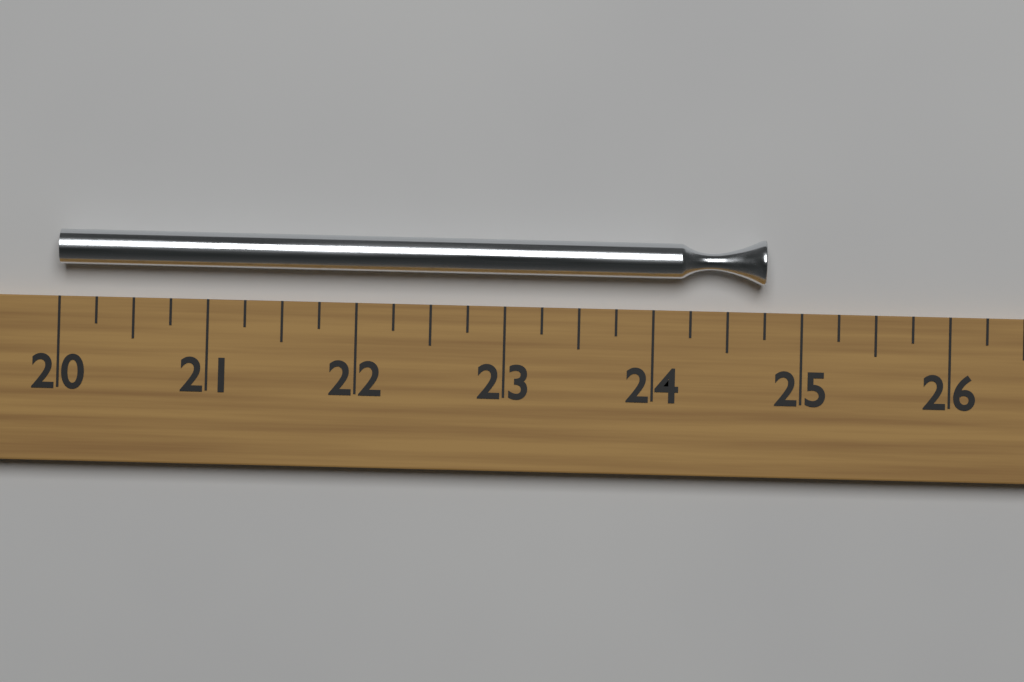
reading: 24.75 (no unit)
